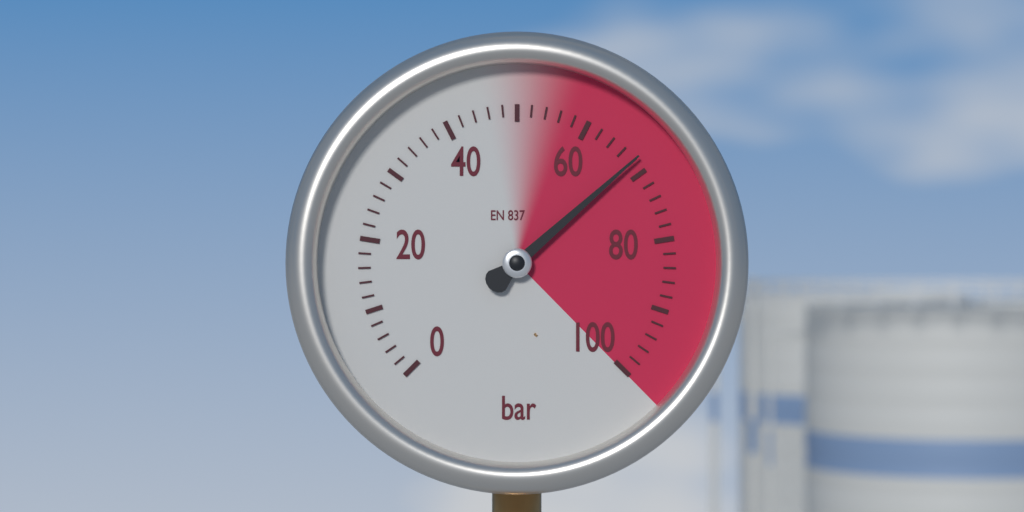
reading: 68 bar
